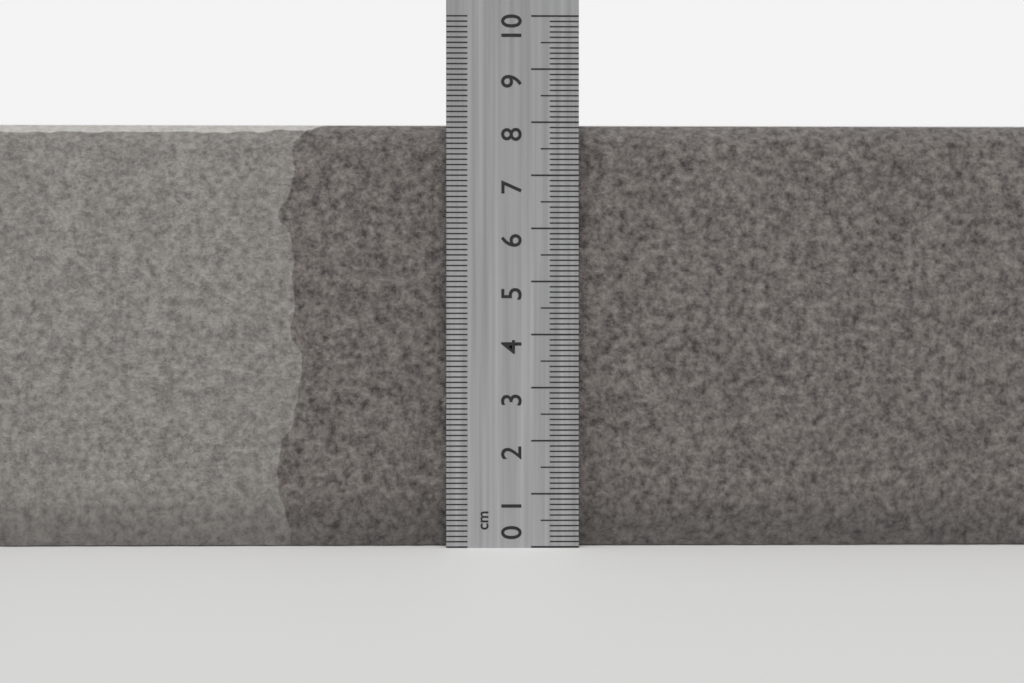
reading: 8.0 cm
